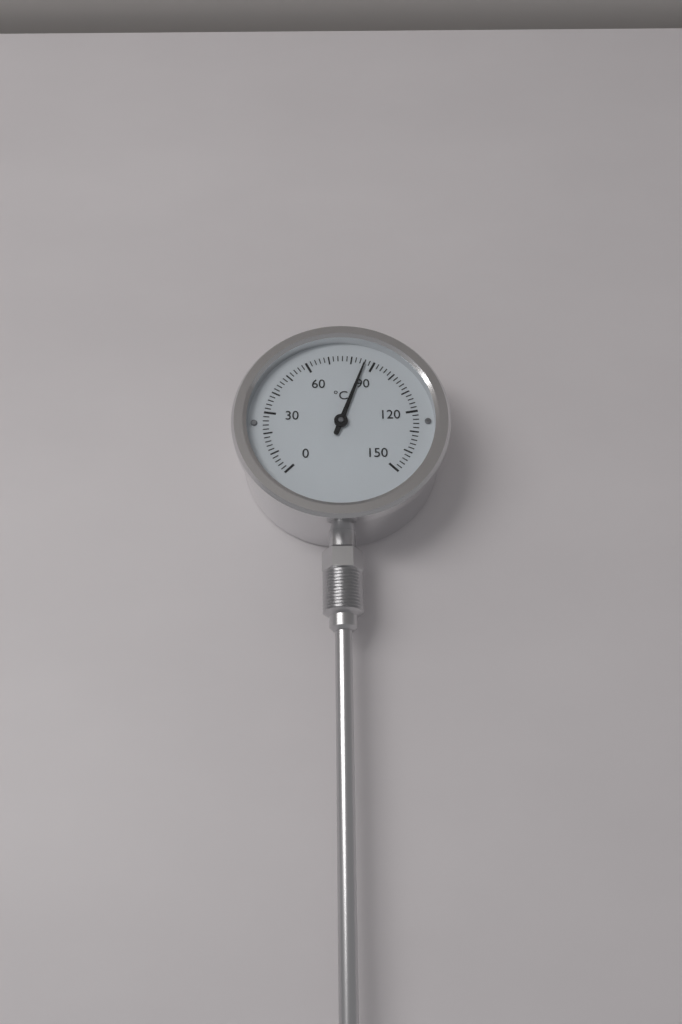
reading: 86 °C
